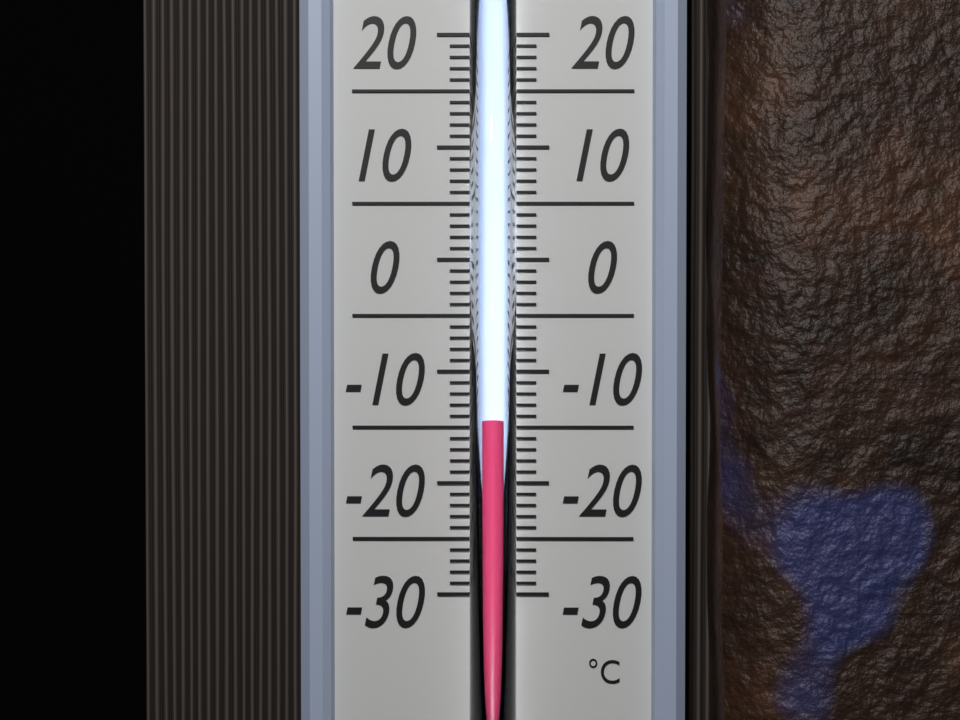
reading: -14 °C
